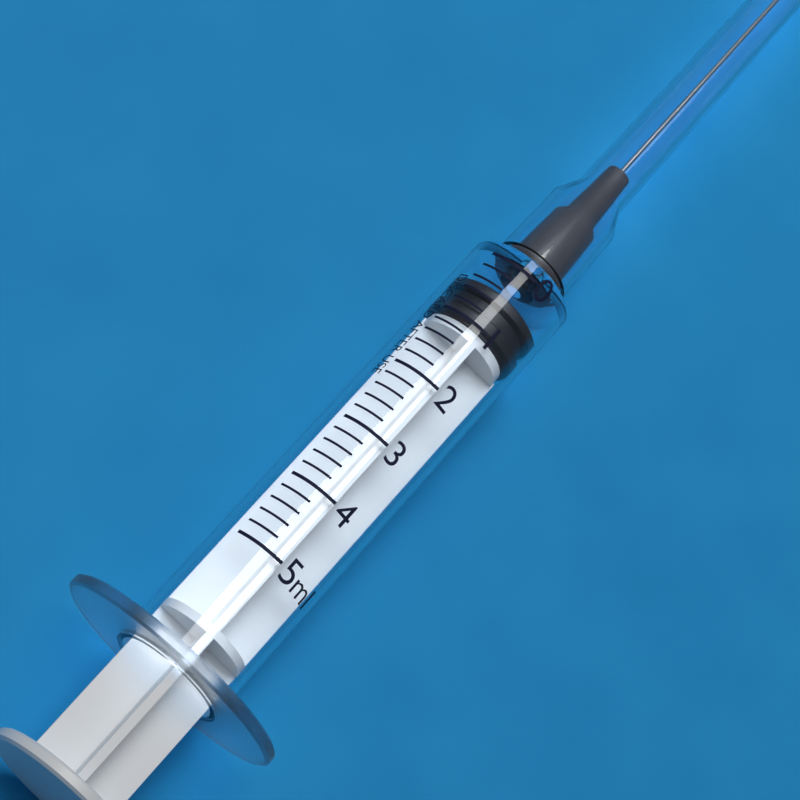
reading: 0.4 ml
